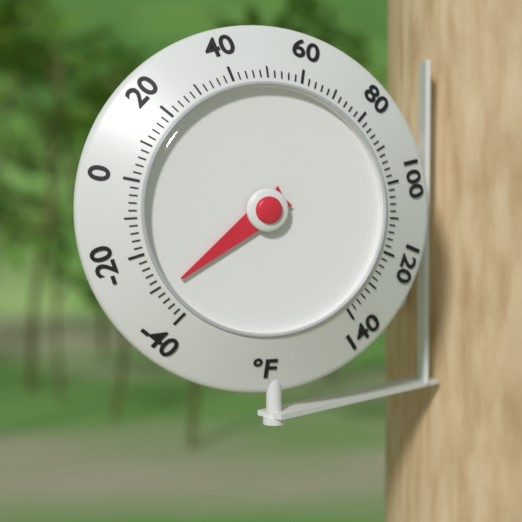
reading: -32 °F
